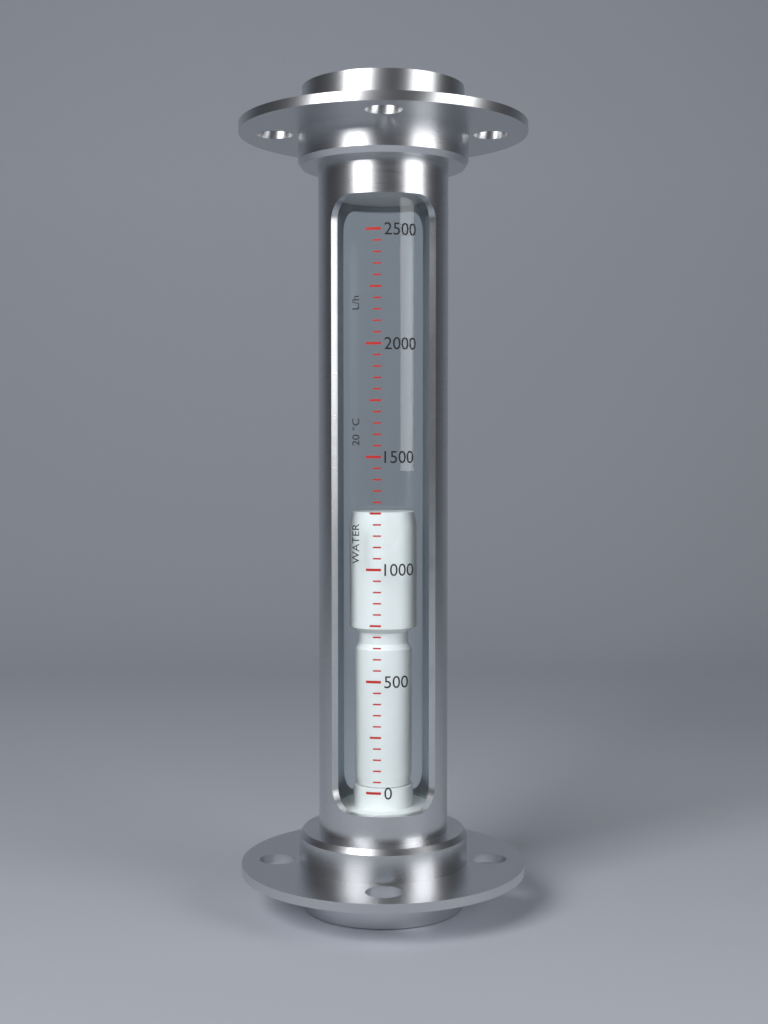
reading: 1250 L/h
